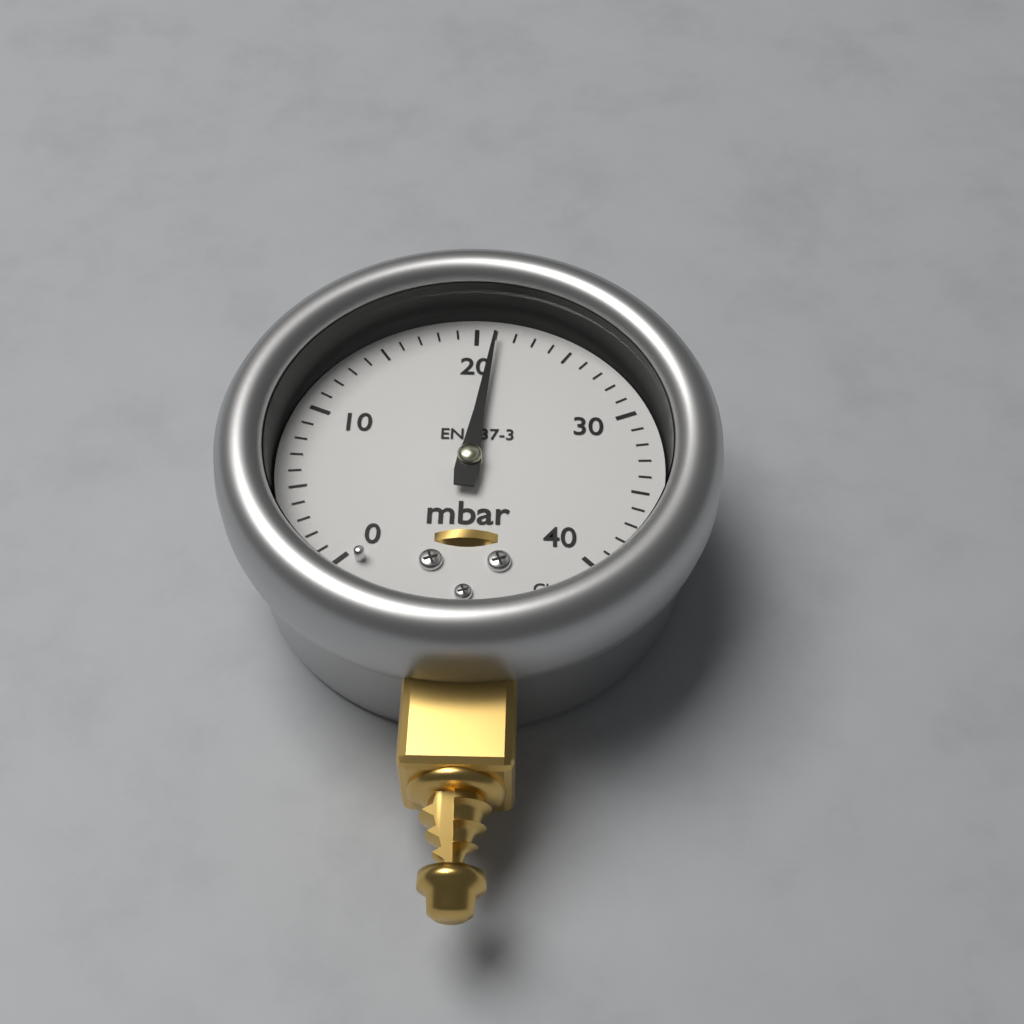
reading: 21 mbar
